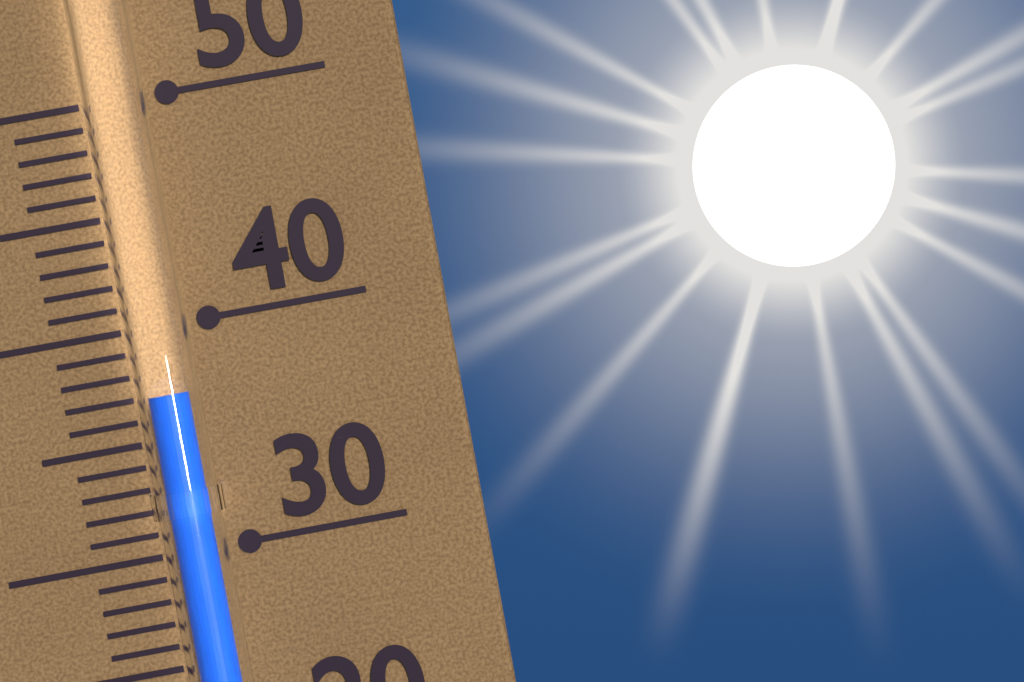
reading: 37 (no unit)
